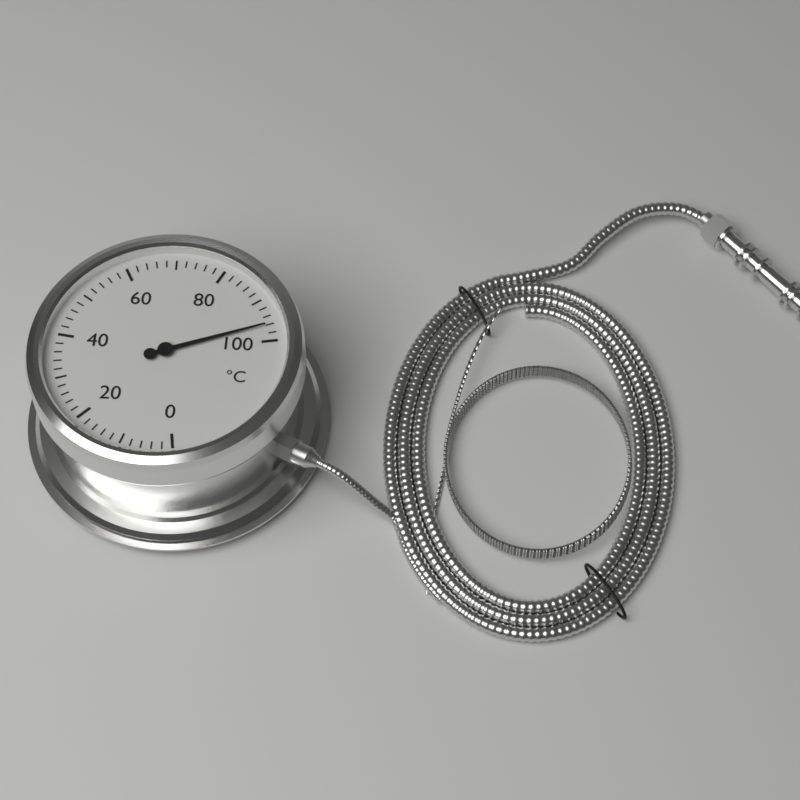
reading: 96 °C
